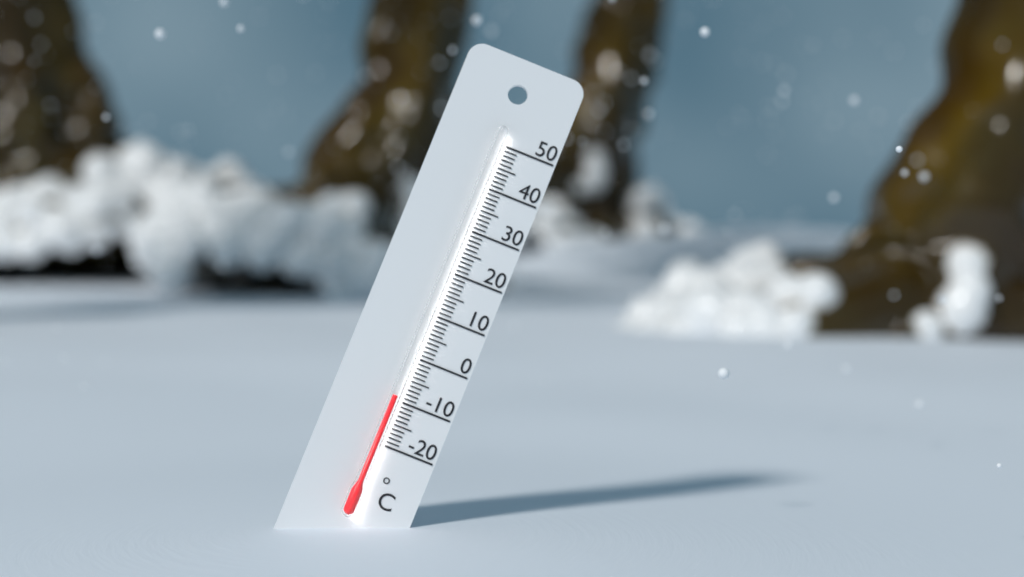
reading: -9 °C
